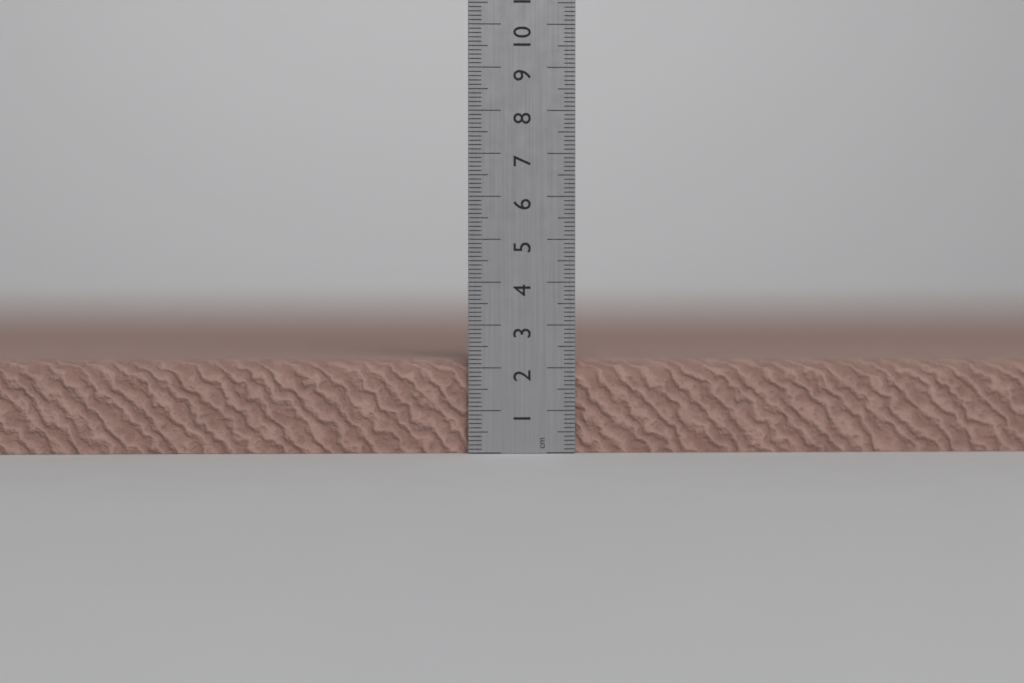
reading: 2.2 cm
